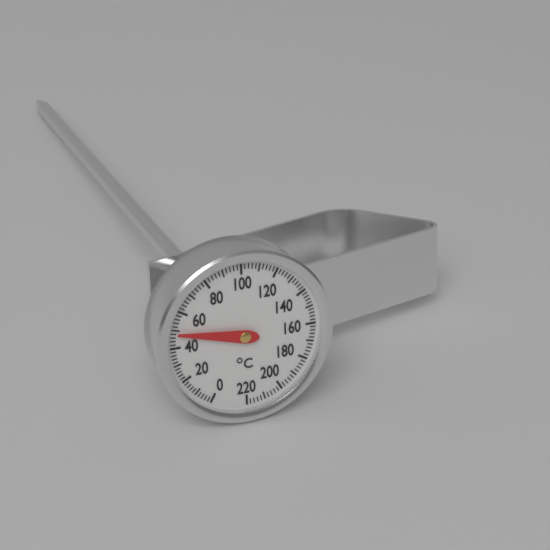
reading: 48 °C
